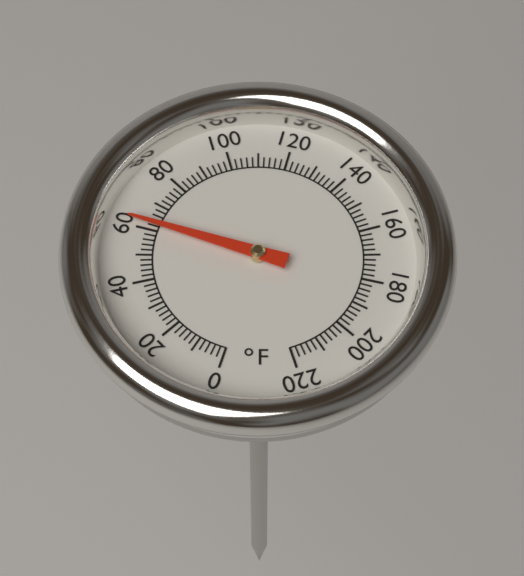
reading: 62 °F
